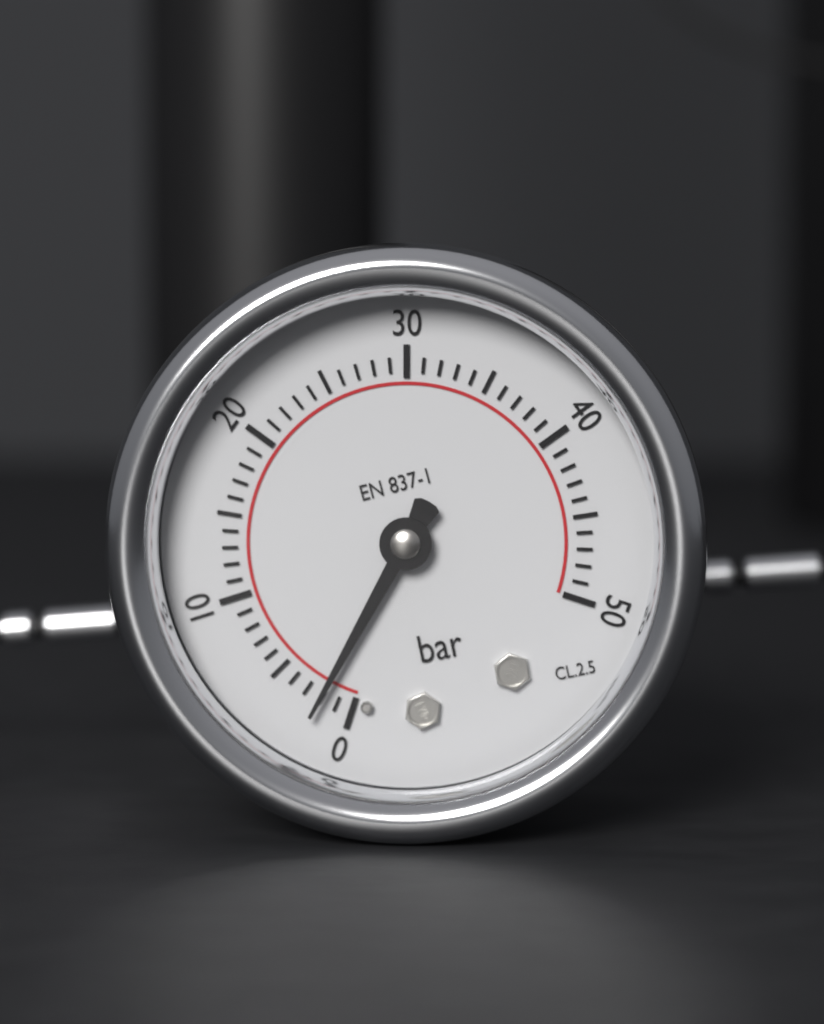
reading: 2 bar
